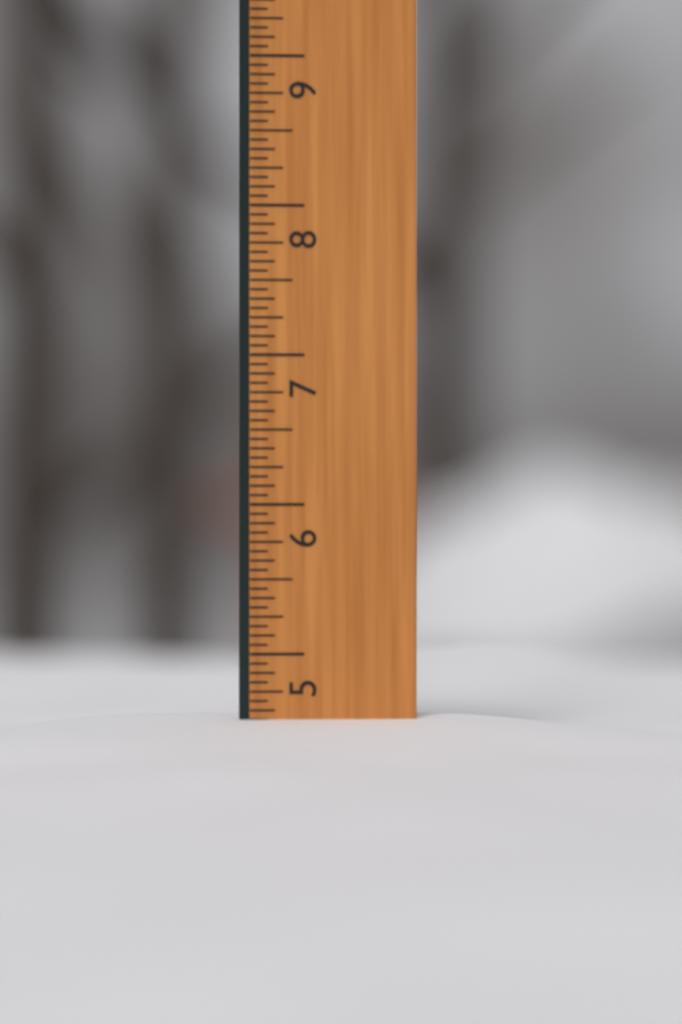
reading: 4.5625 in
